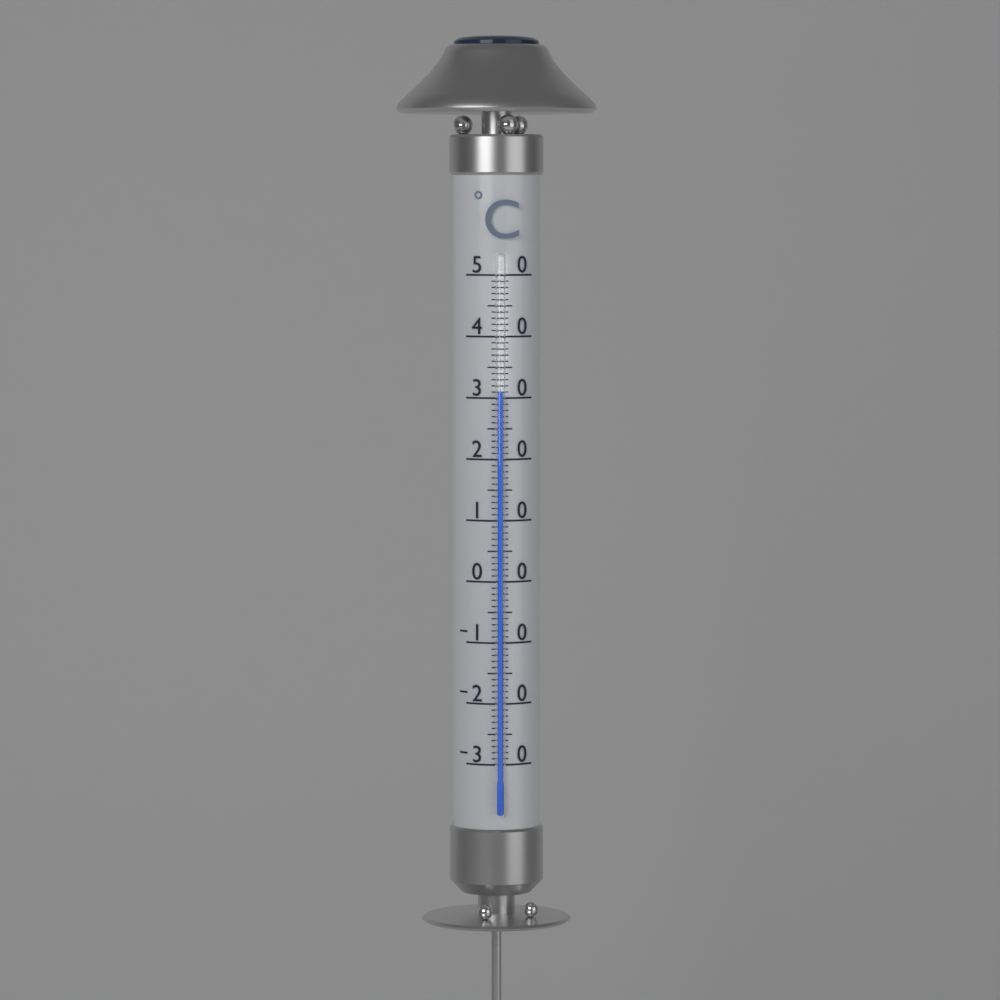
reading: 31 °C
